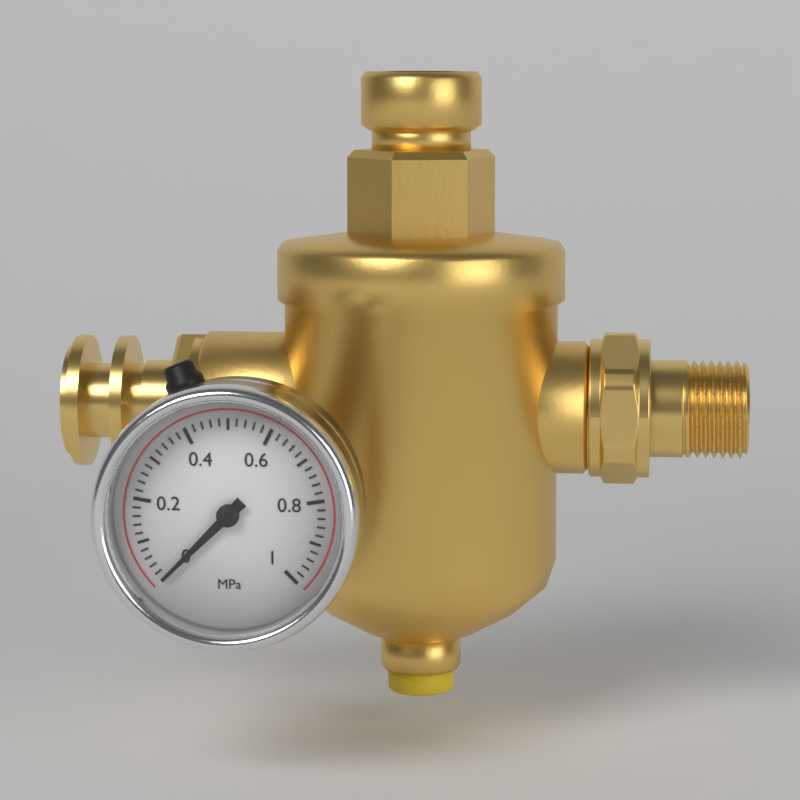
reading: 0.00 MPa
